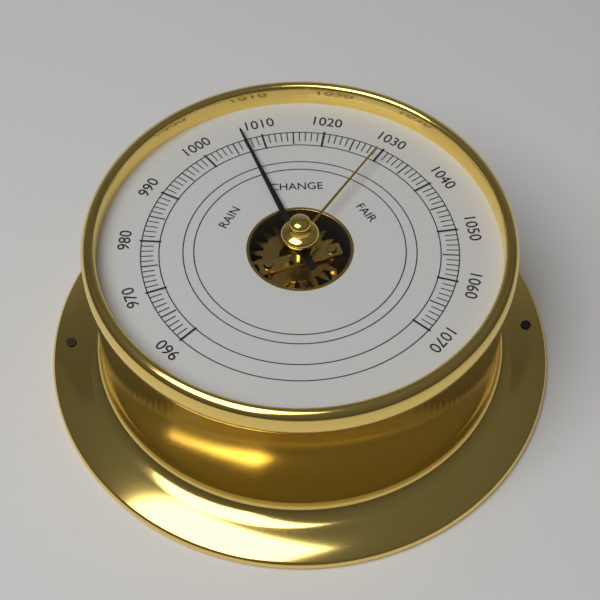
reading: 1007 (no unit)
